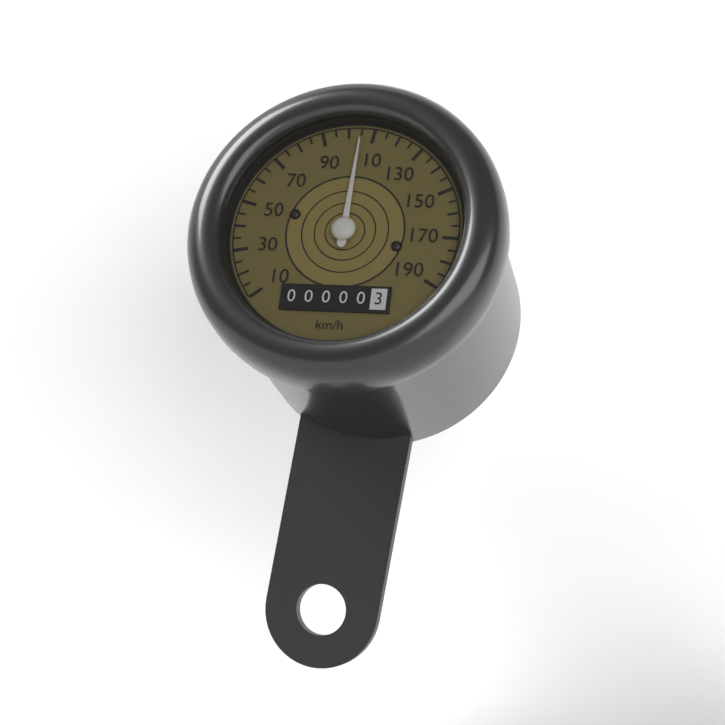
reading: 105 km/h
